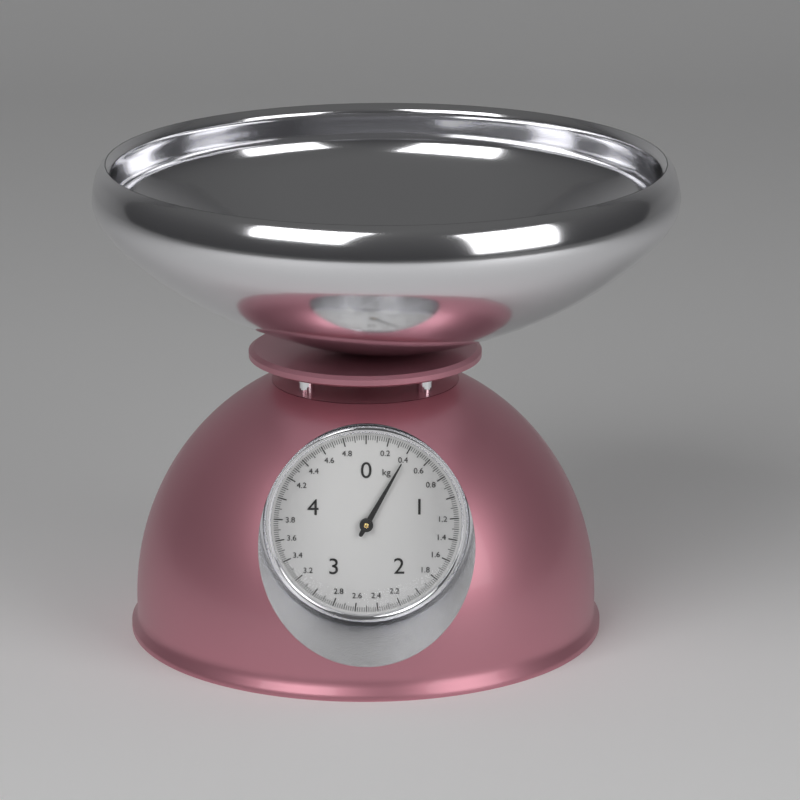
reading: 0.40 kg
